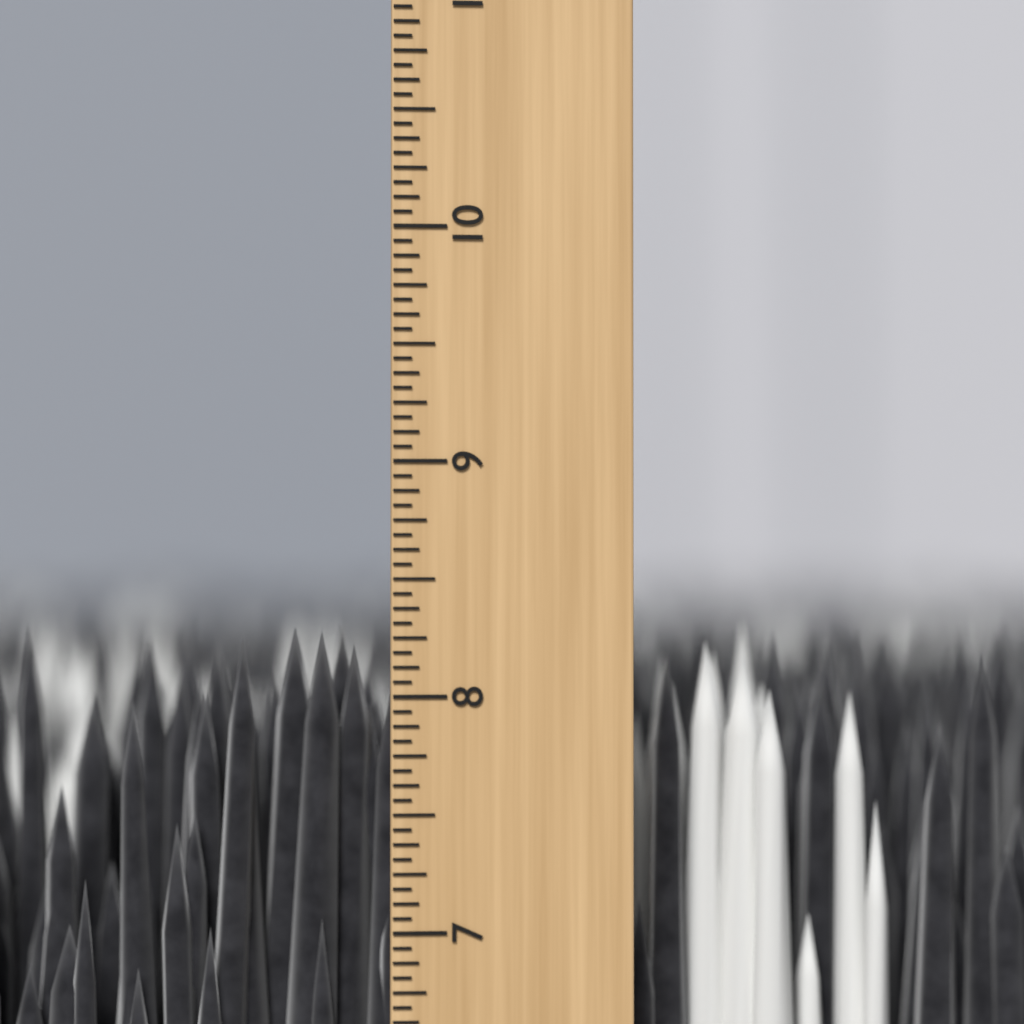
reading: 8.3125 inch
